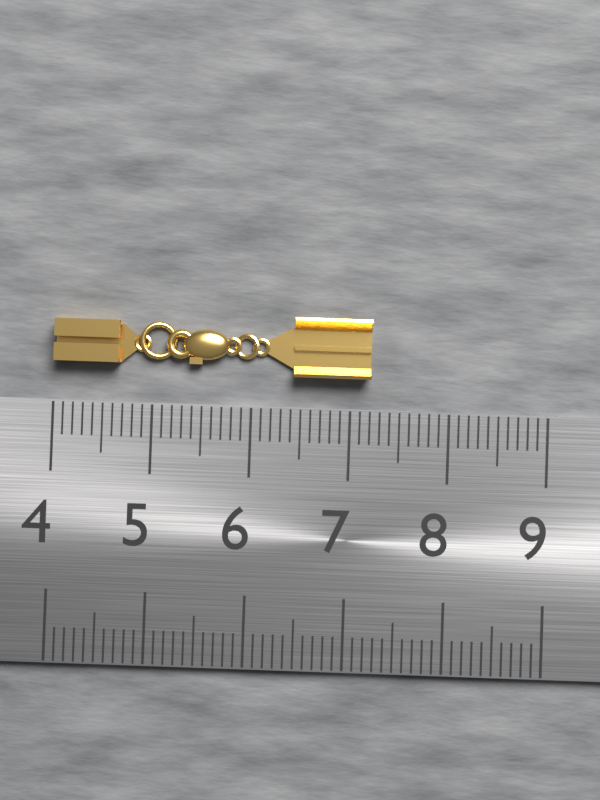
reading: 7.2 (no unit)
